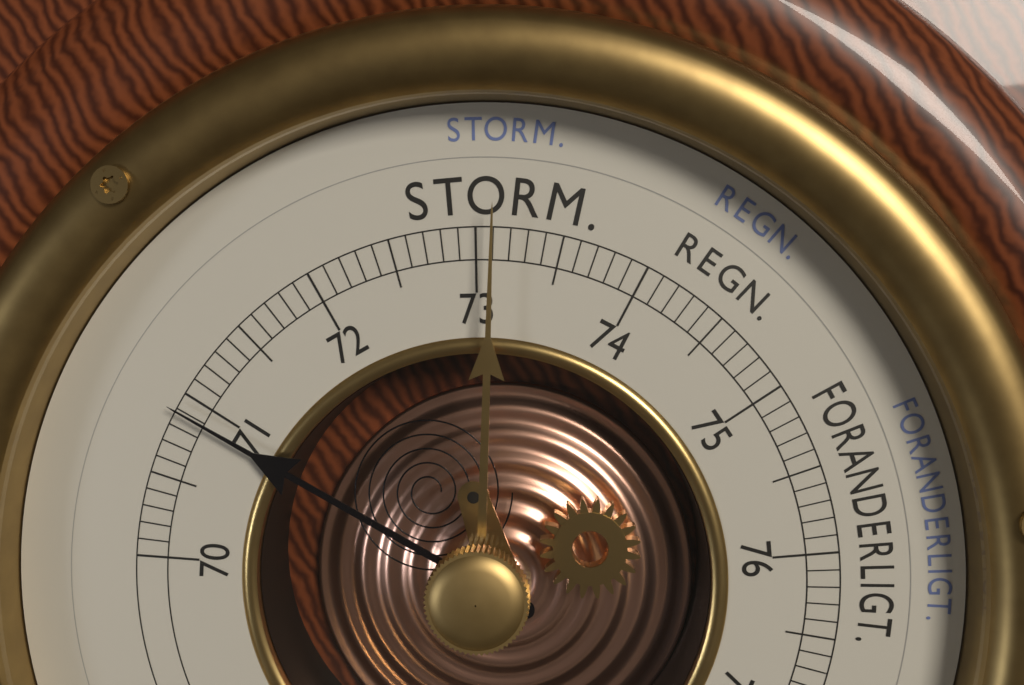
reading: 70.9 cm
